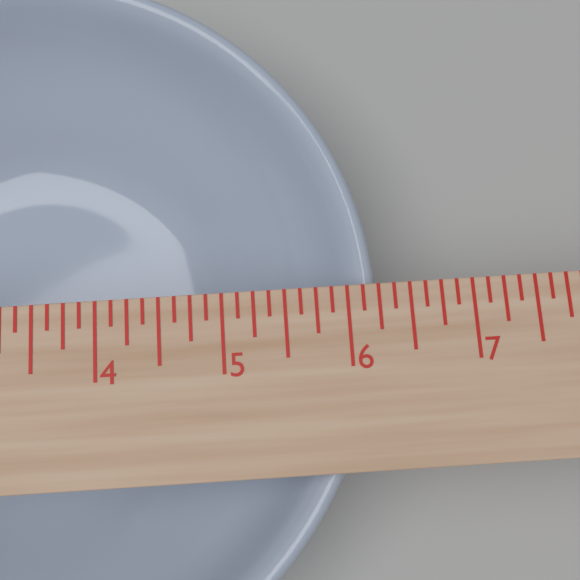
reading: 6.250 in
